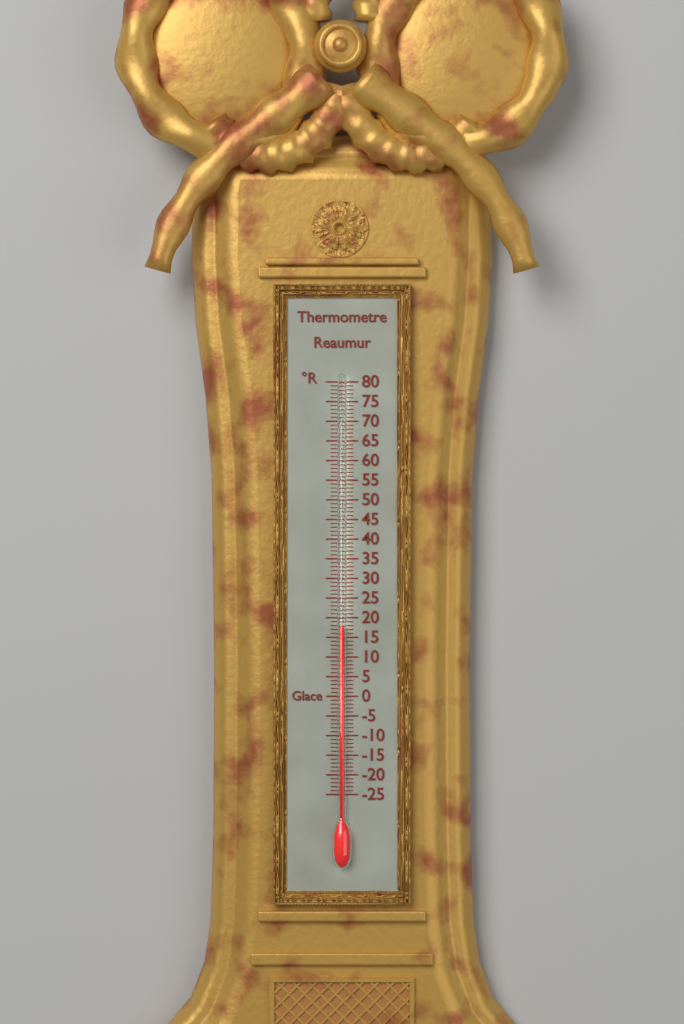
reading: 18 °R
